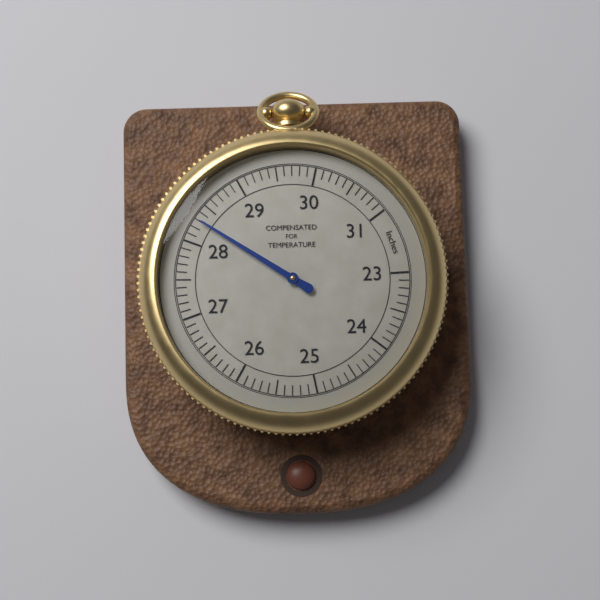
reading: 28.3 inches
